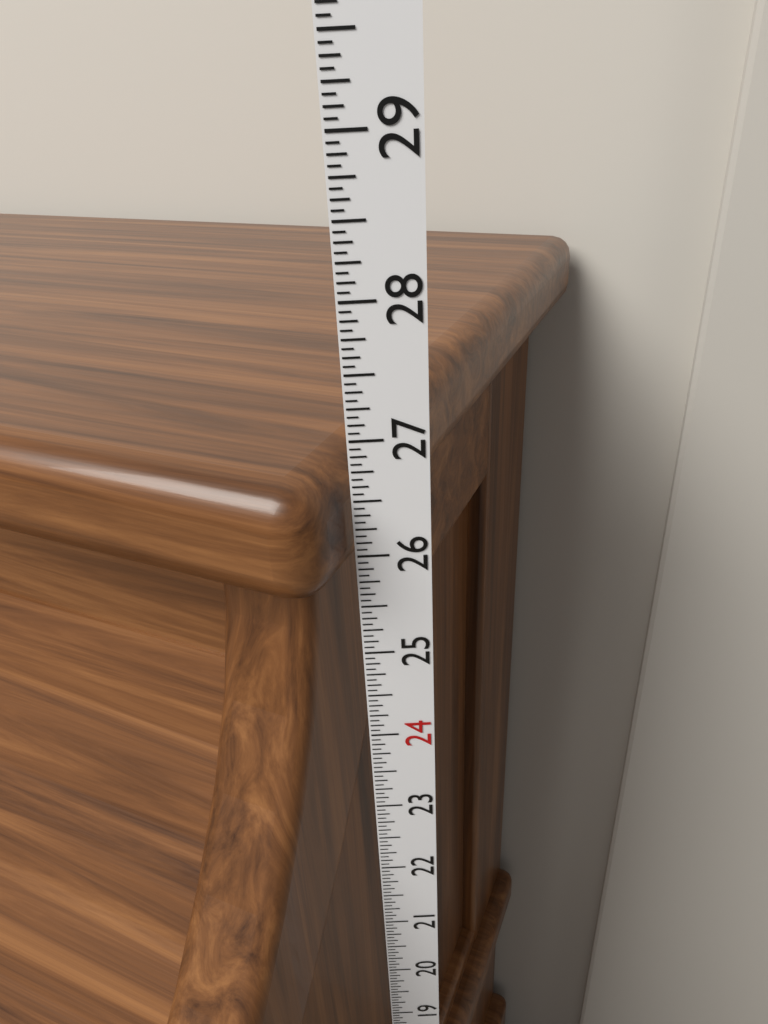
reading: 26.8125 in
